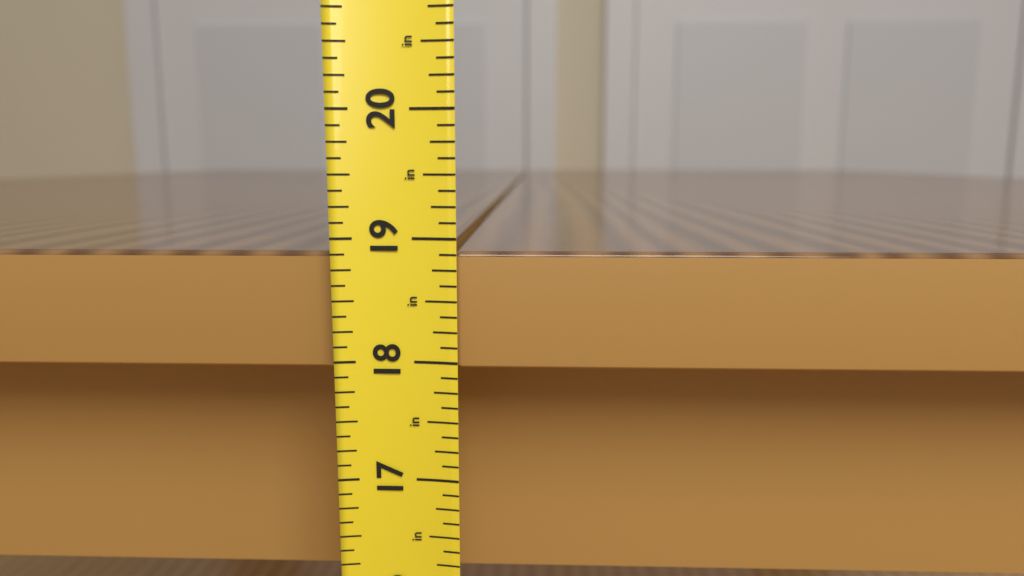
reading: 18.875 in
